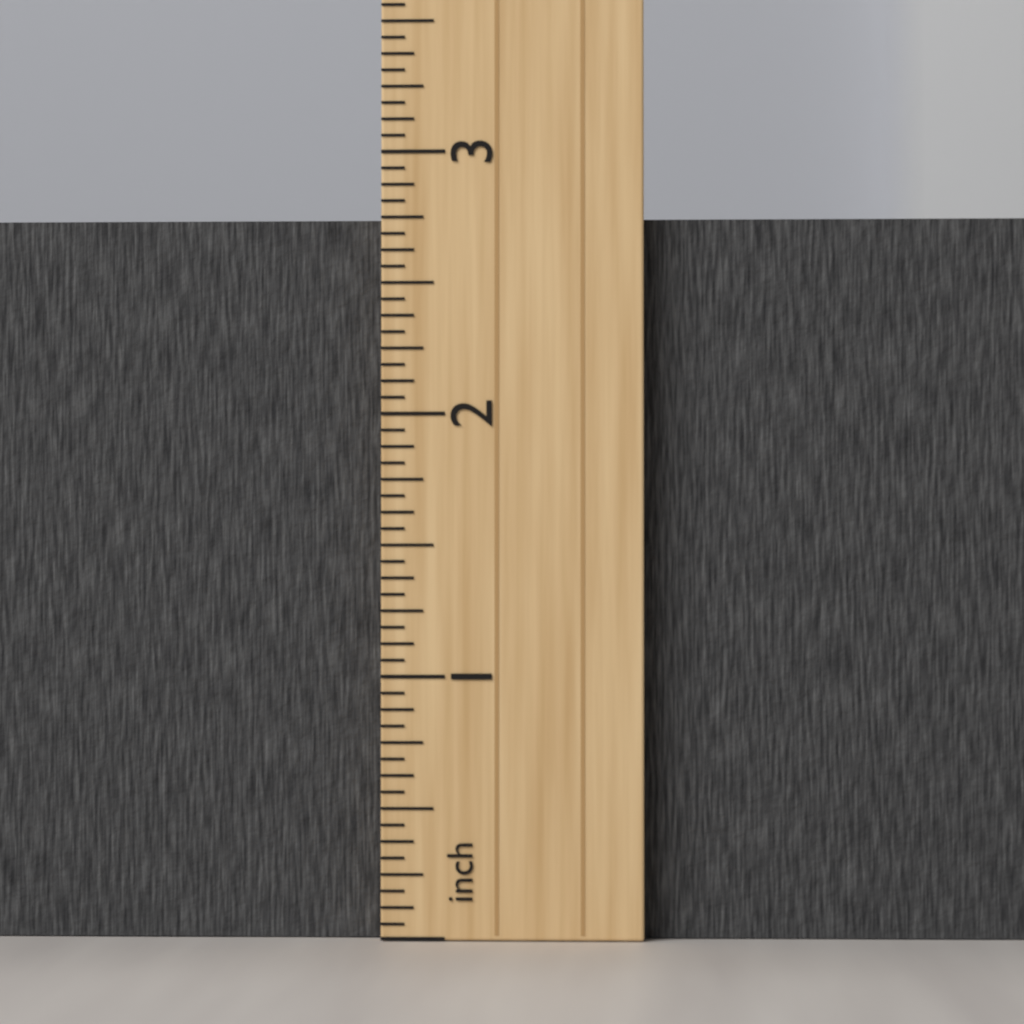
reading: 2.7500 inch
